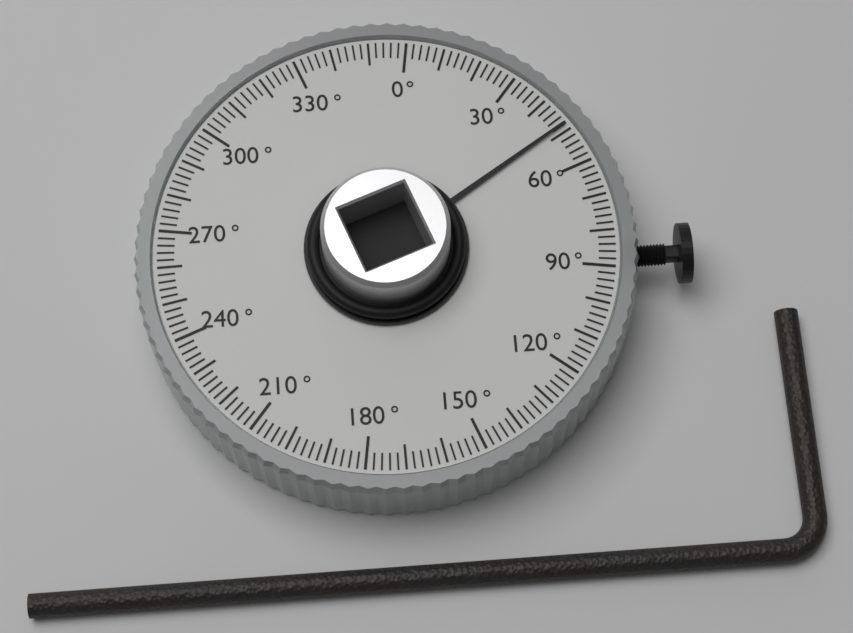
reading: 48 °
